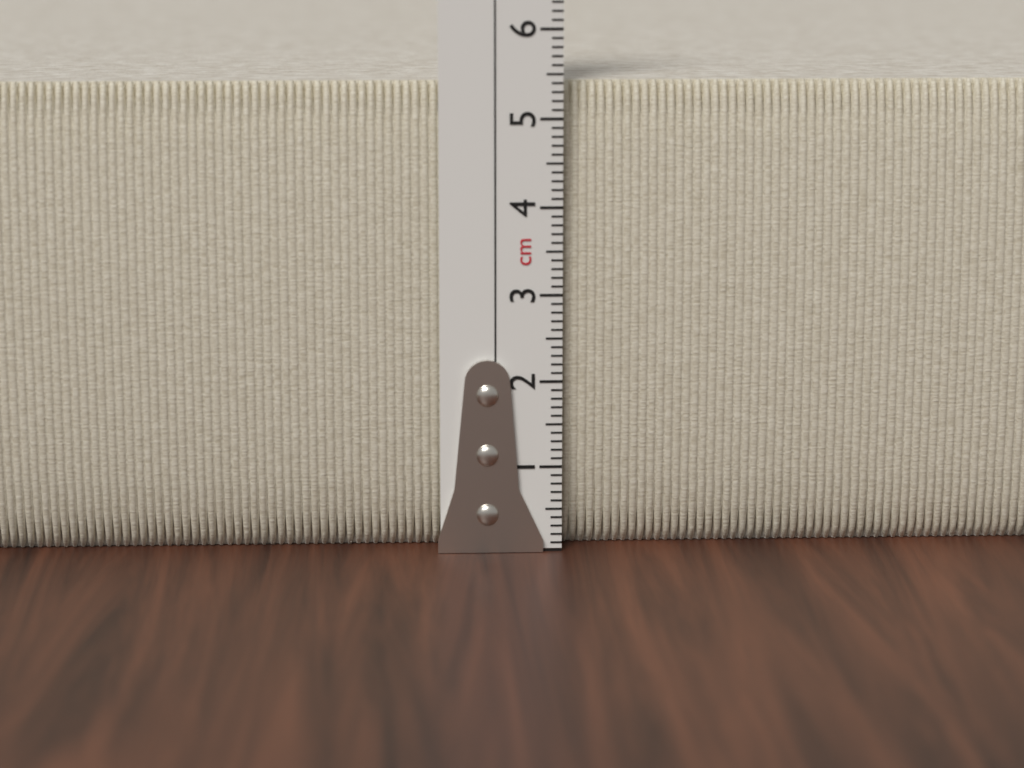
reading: 5.4 cm
